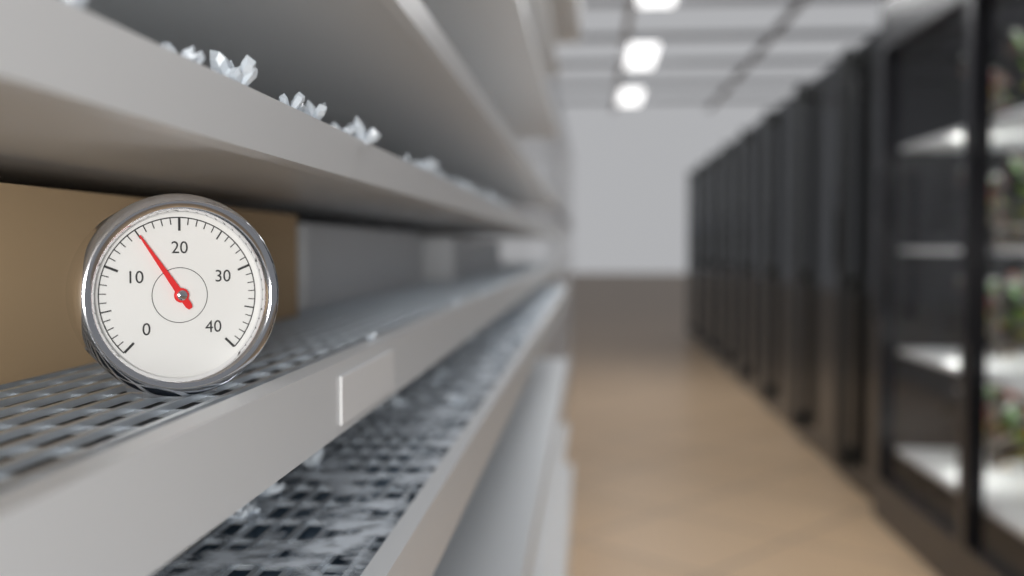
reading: 15 (no unit)
